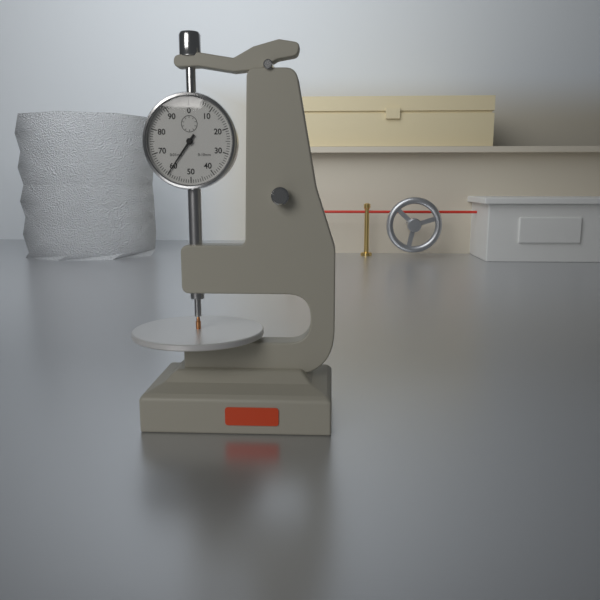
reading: 0.60 mm
